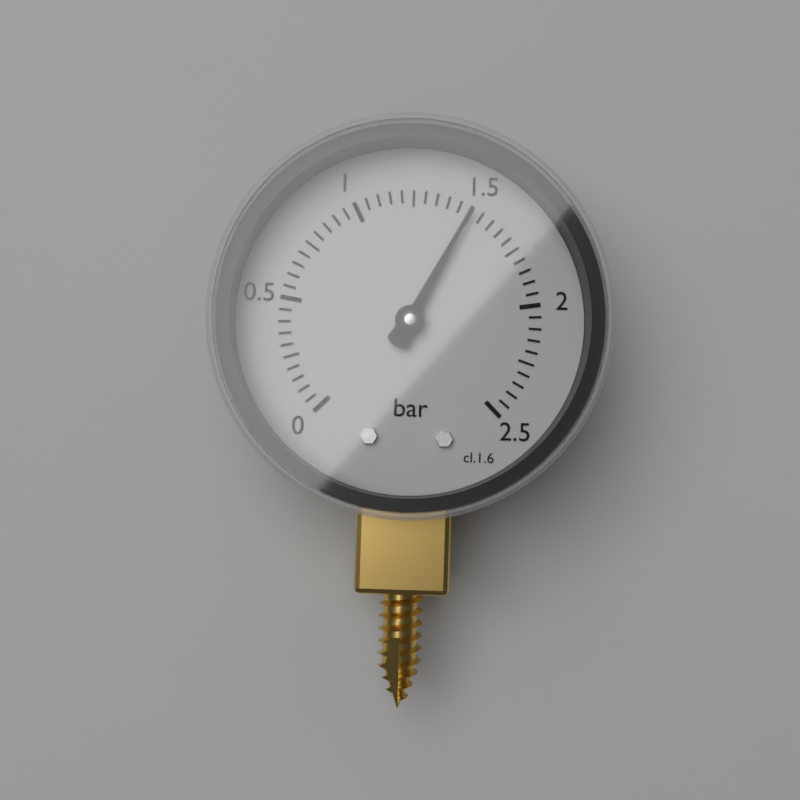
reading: 1.50 bar
